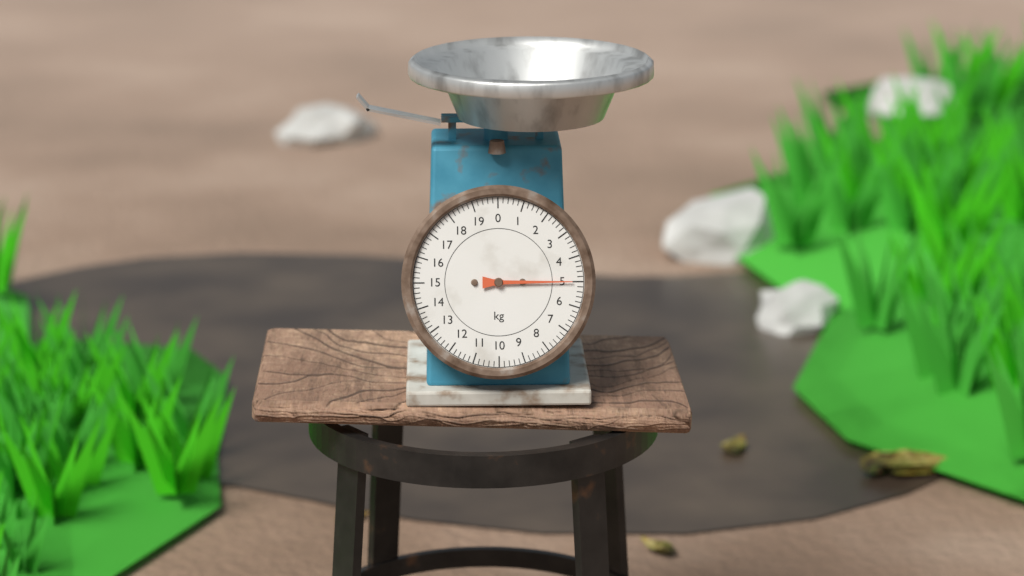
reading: 5.0 kg
